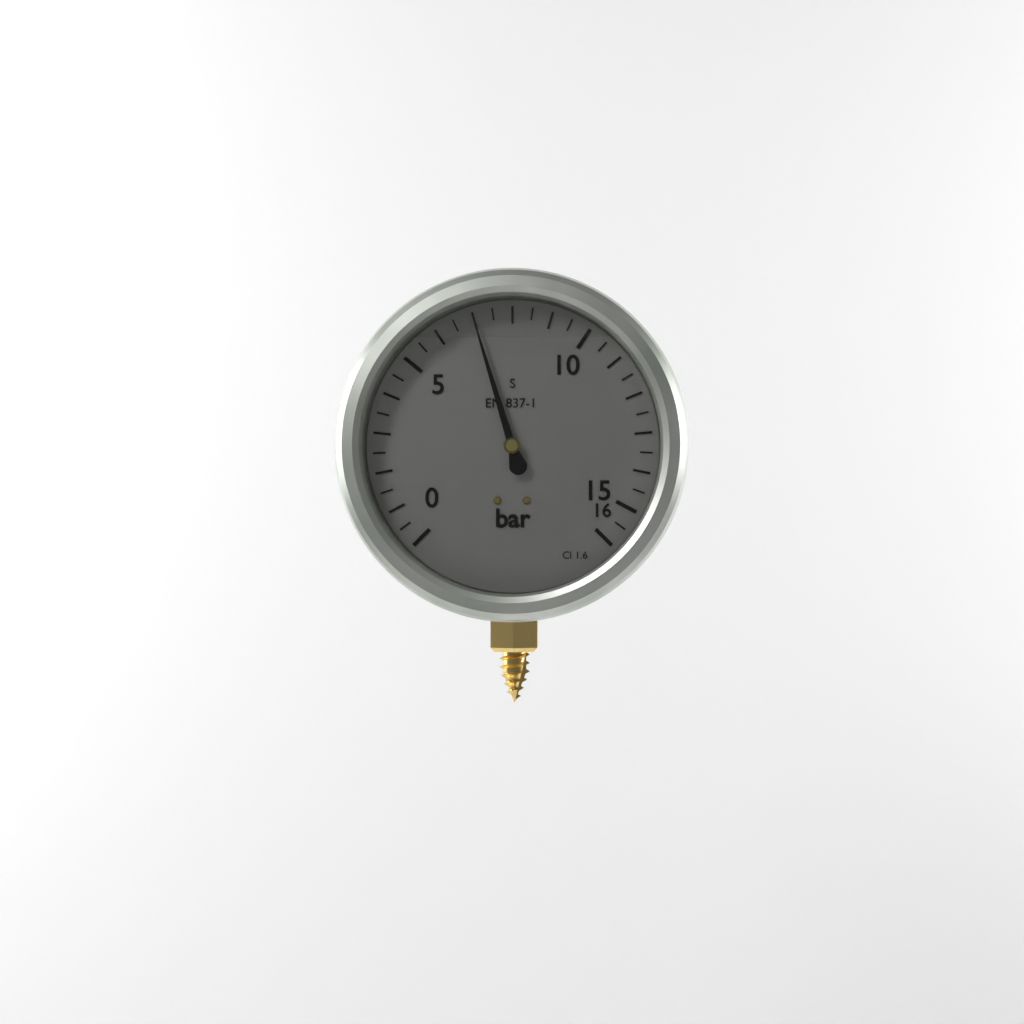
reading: 7.0 bar
